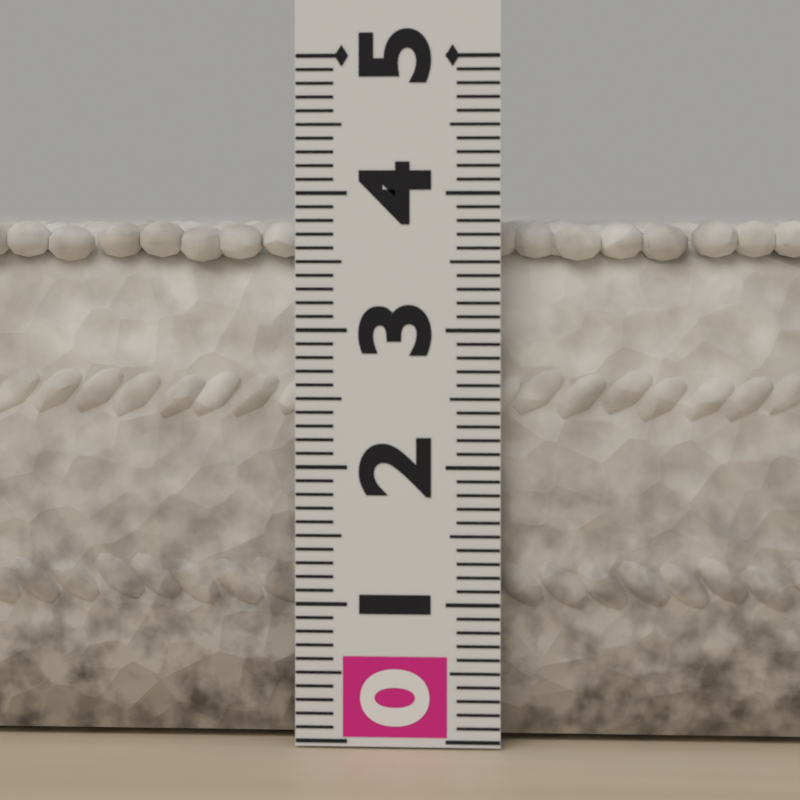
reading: 3.8 (no unit)
